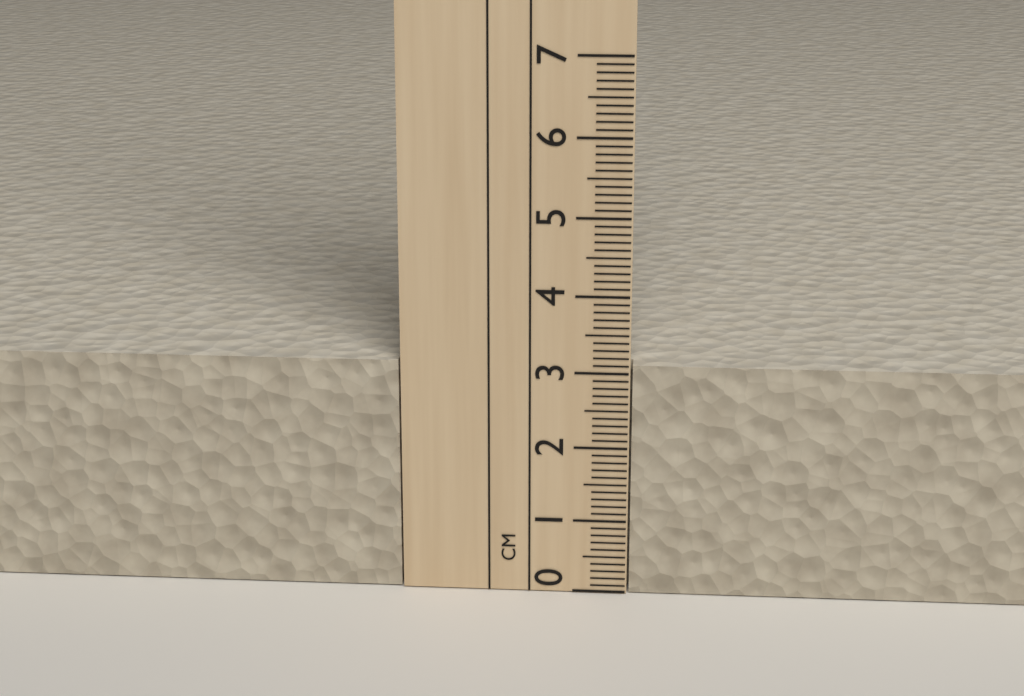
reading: 3.1 cm
